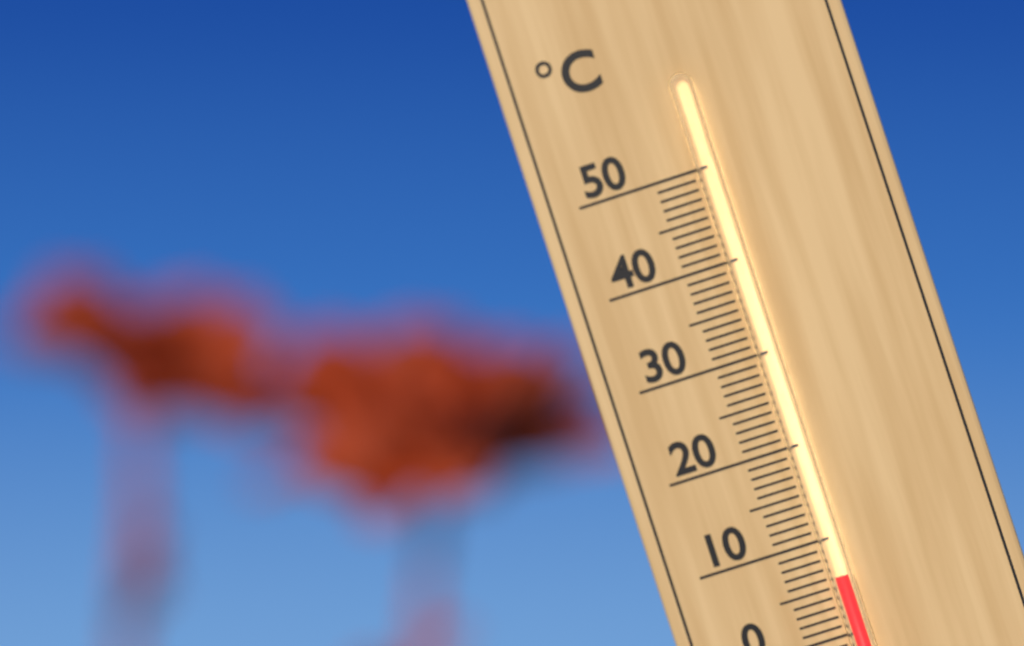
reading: 6 °C
